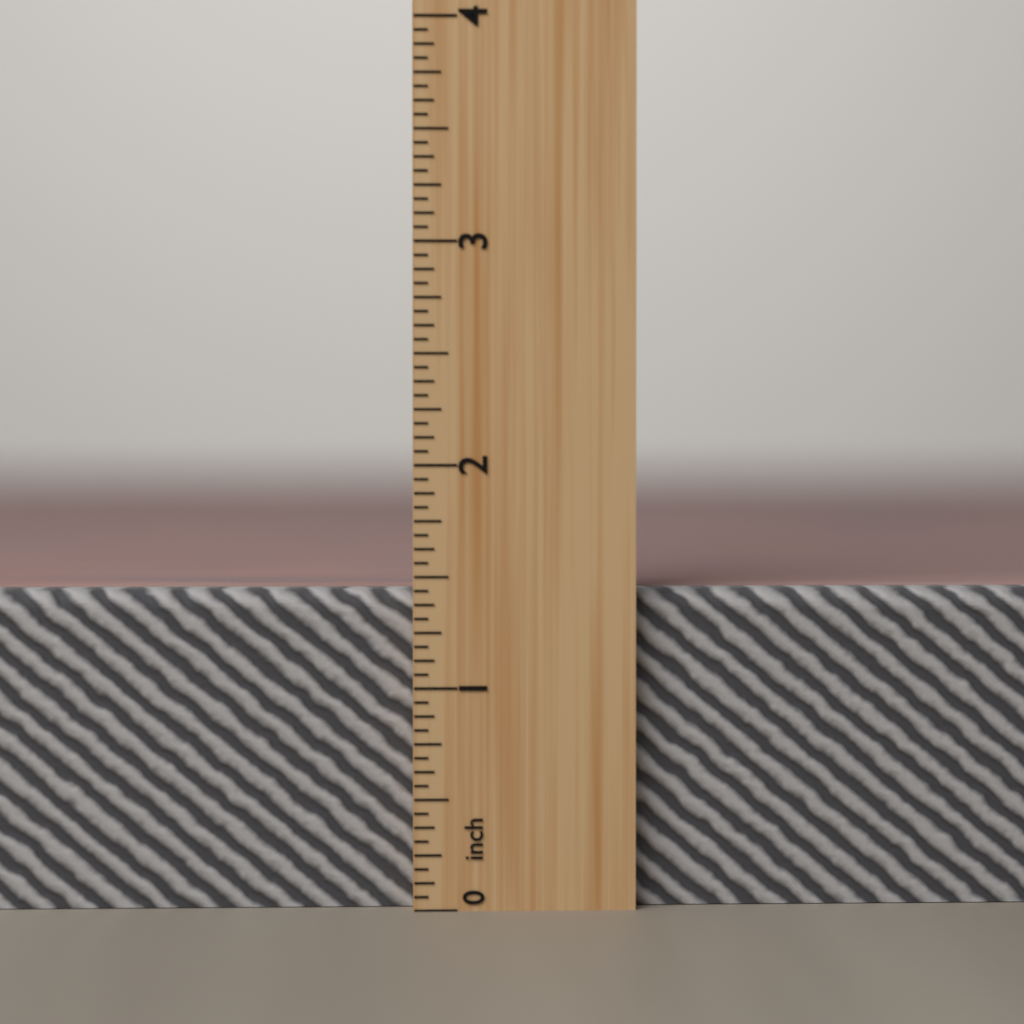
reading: 1.4375 inch
